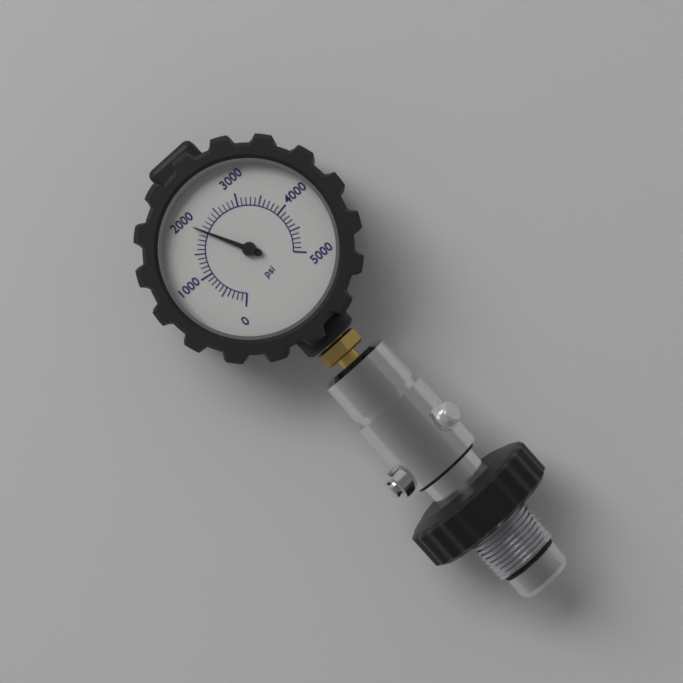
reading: 2000 psi
